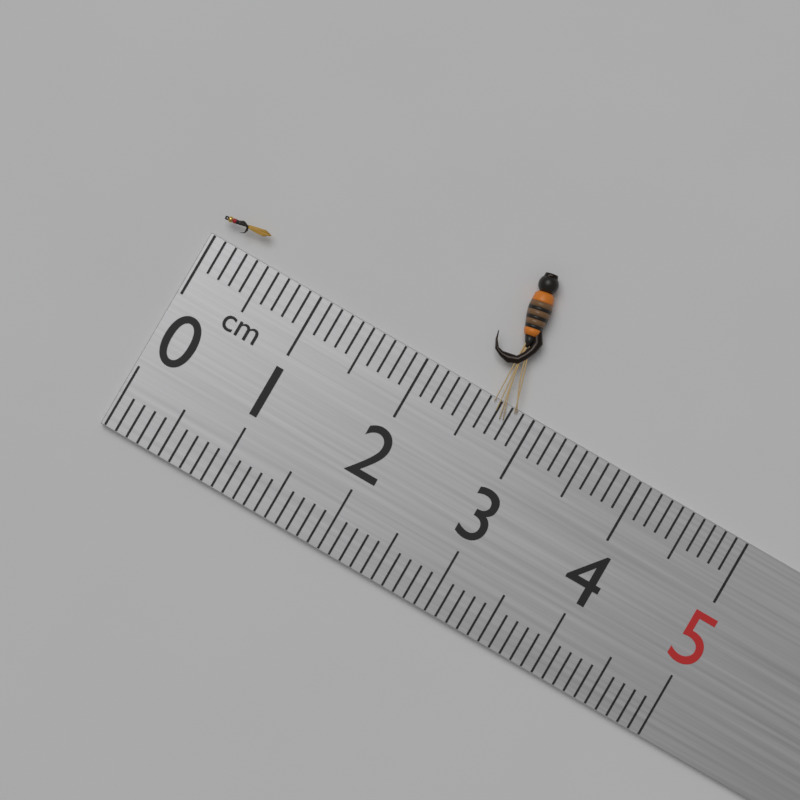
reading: 0.4 cm
